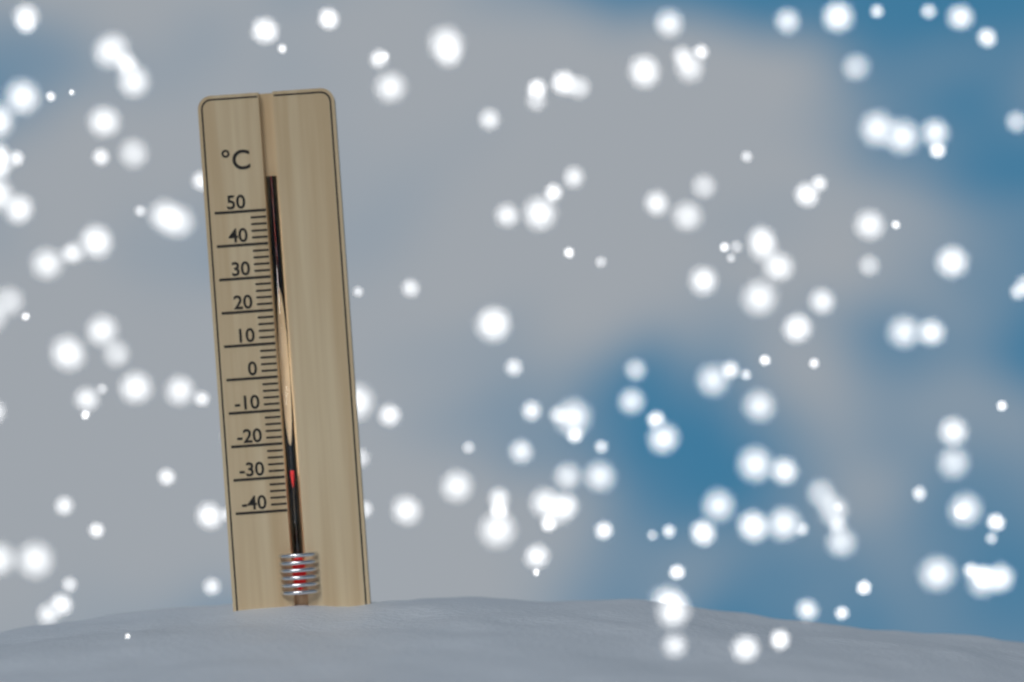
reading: -28 °C
